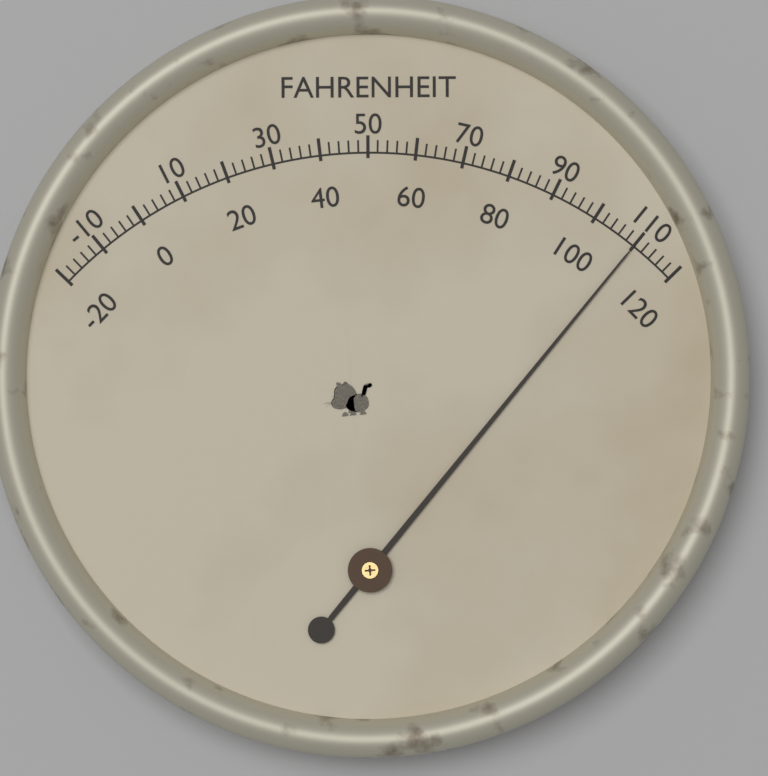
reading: 110 °F
